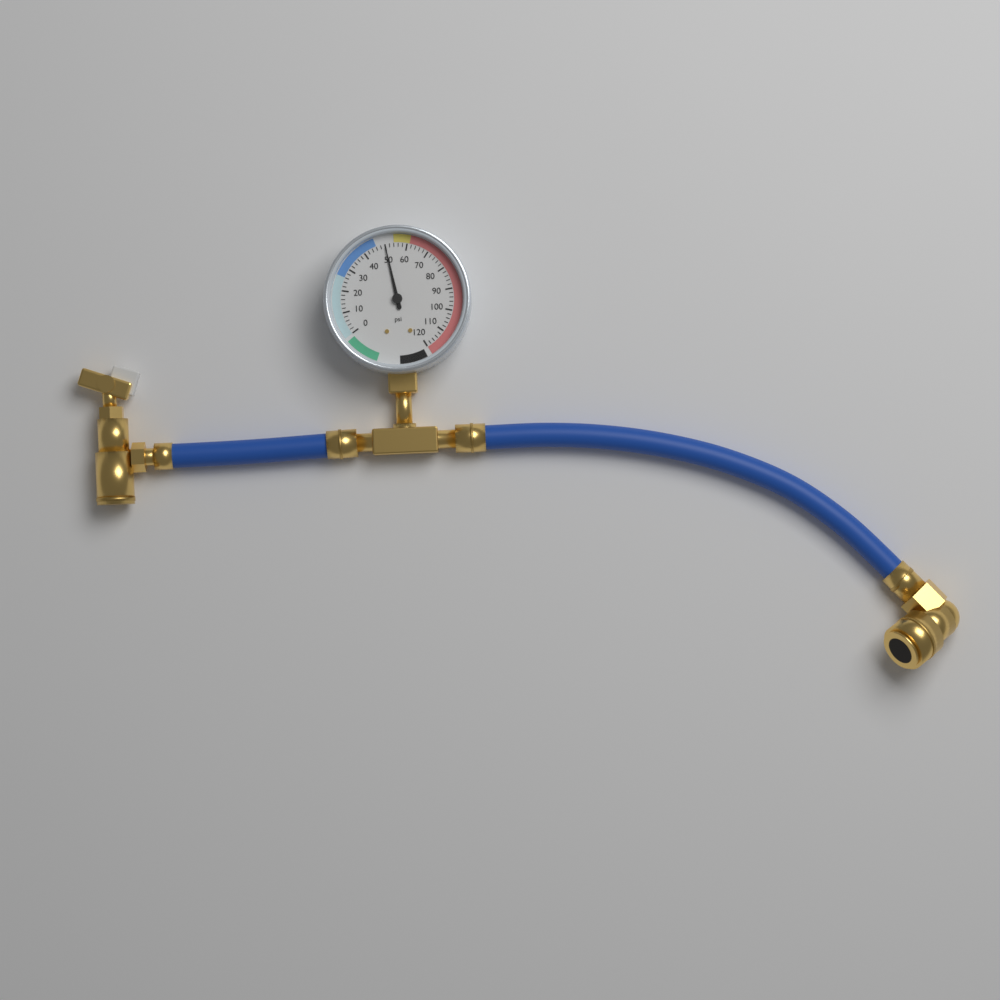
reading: 50 psi
